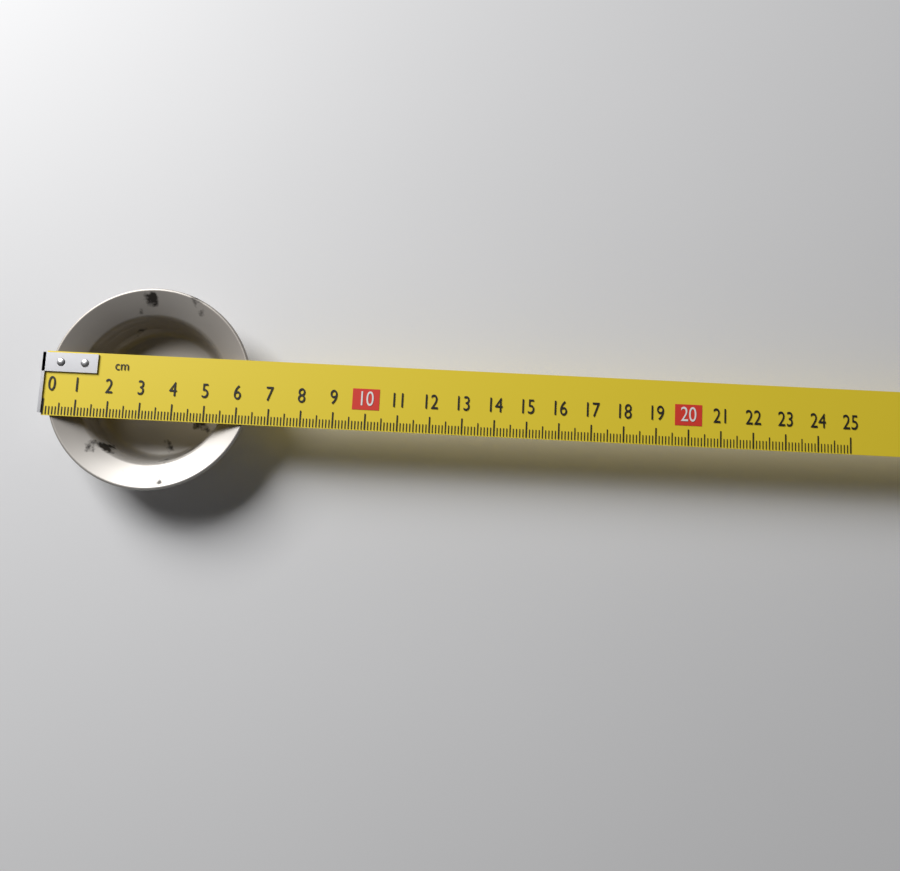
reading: 6.4 cm
